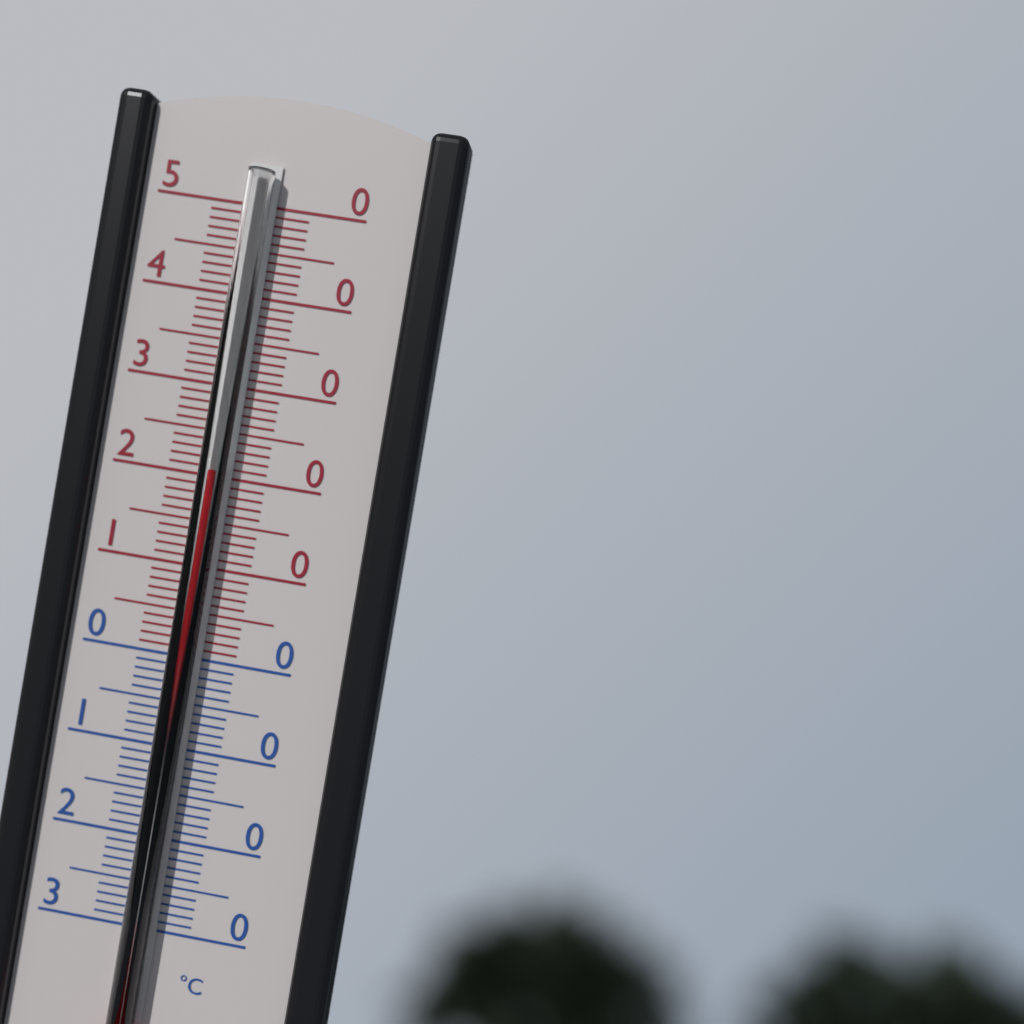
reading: 21 °C
